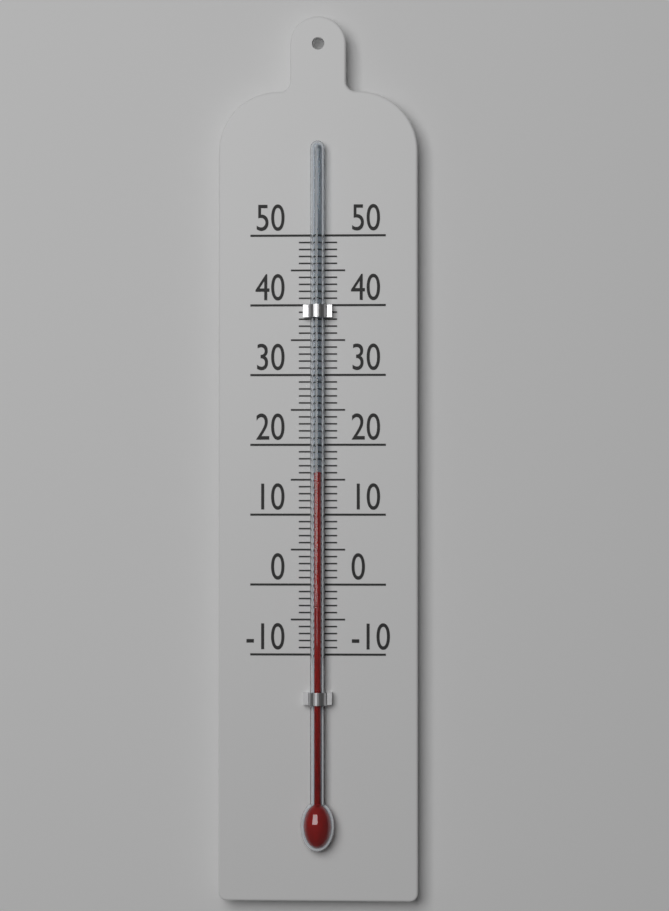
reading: 16 (no unit)
